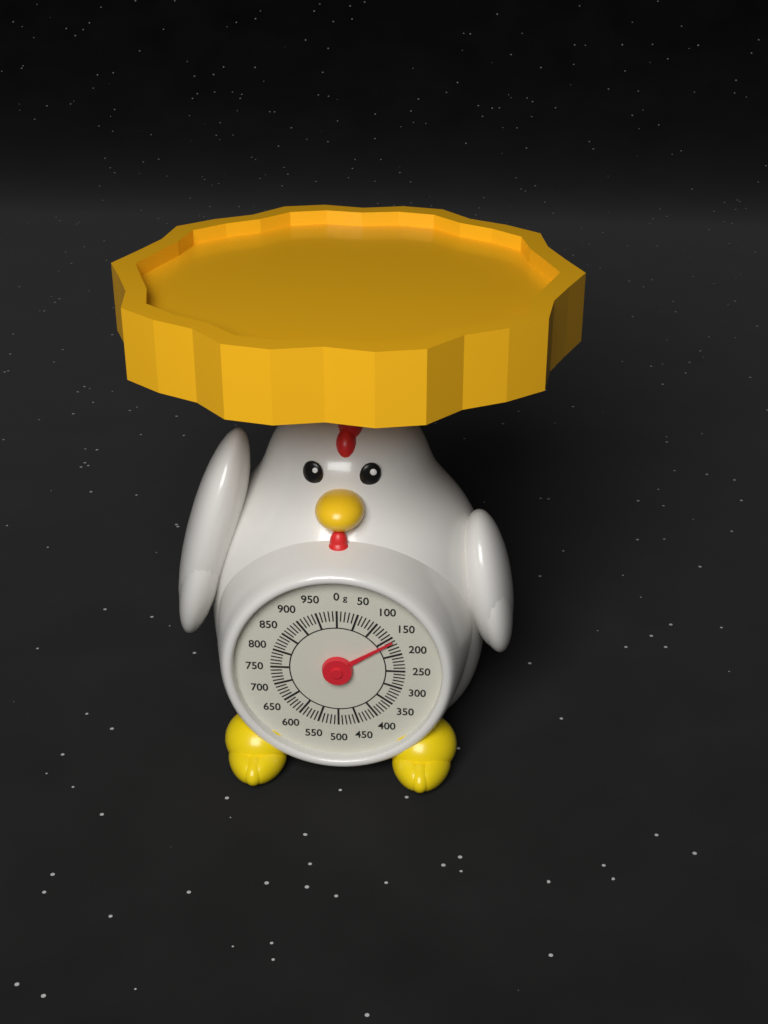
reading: 160 g
